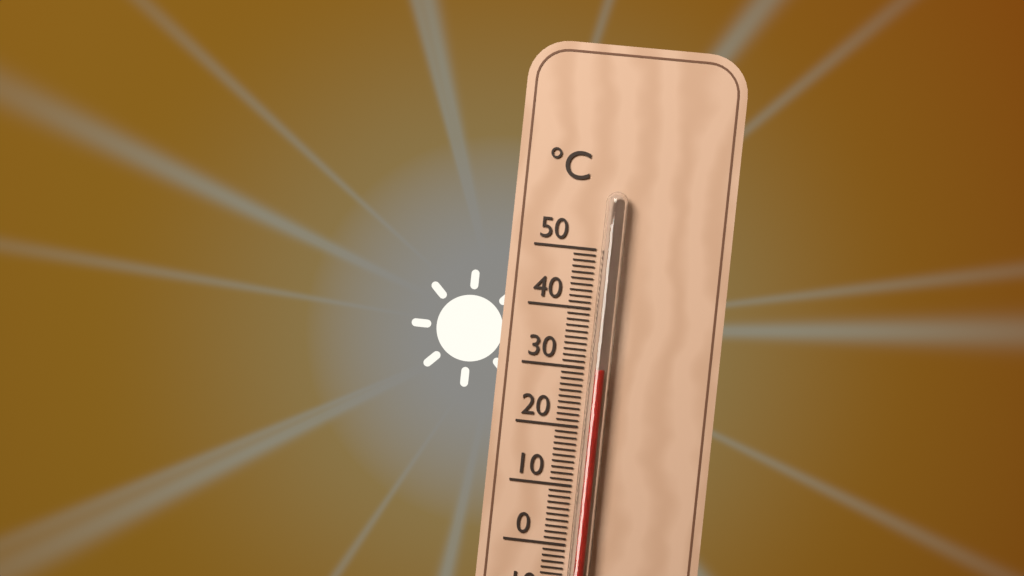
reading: 30 °C
